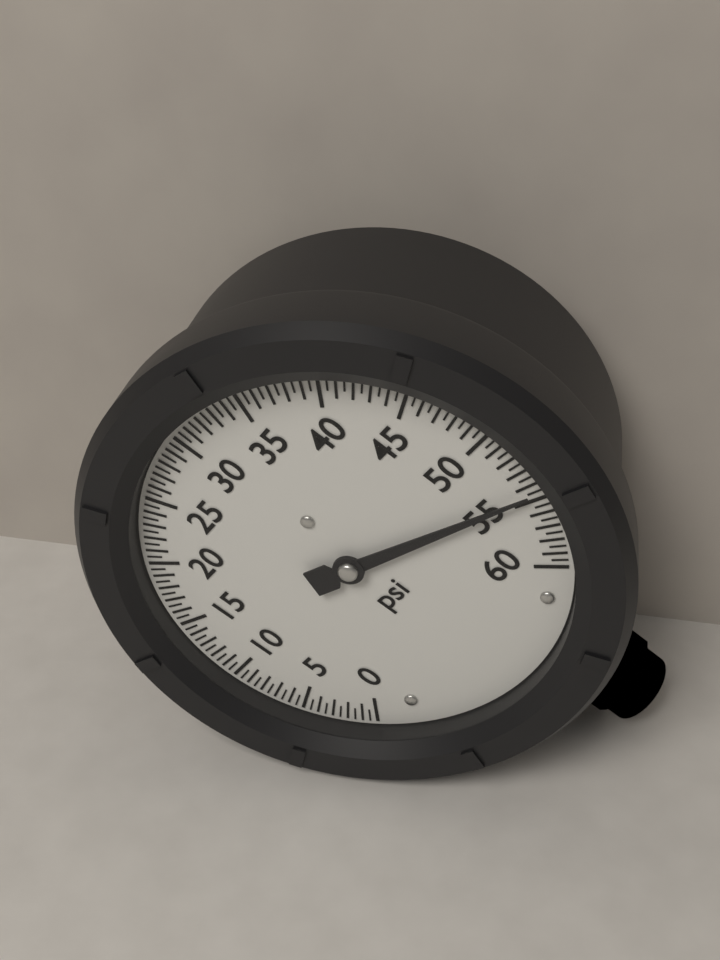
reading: 54.5 psi
